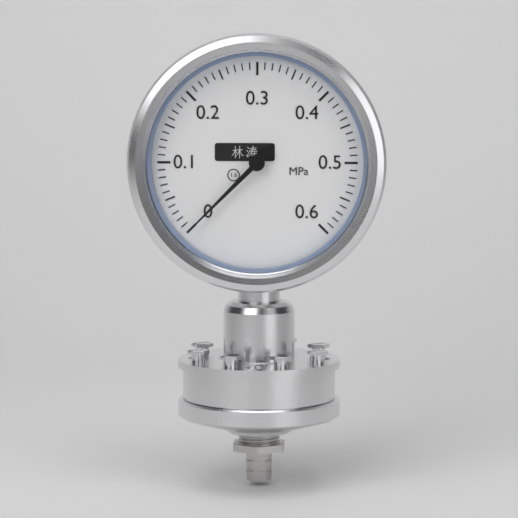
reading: 0.00 MPa
